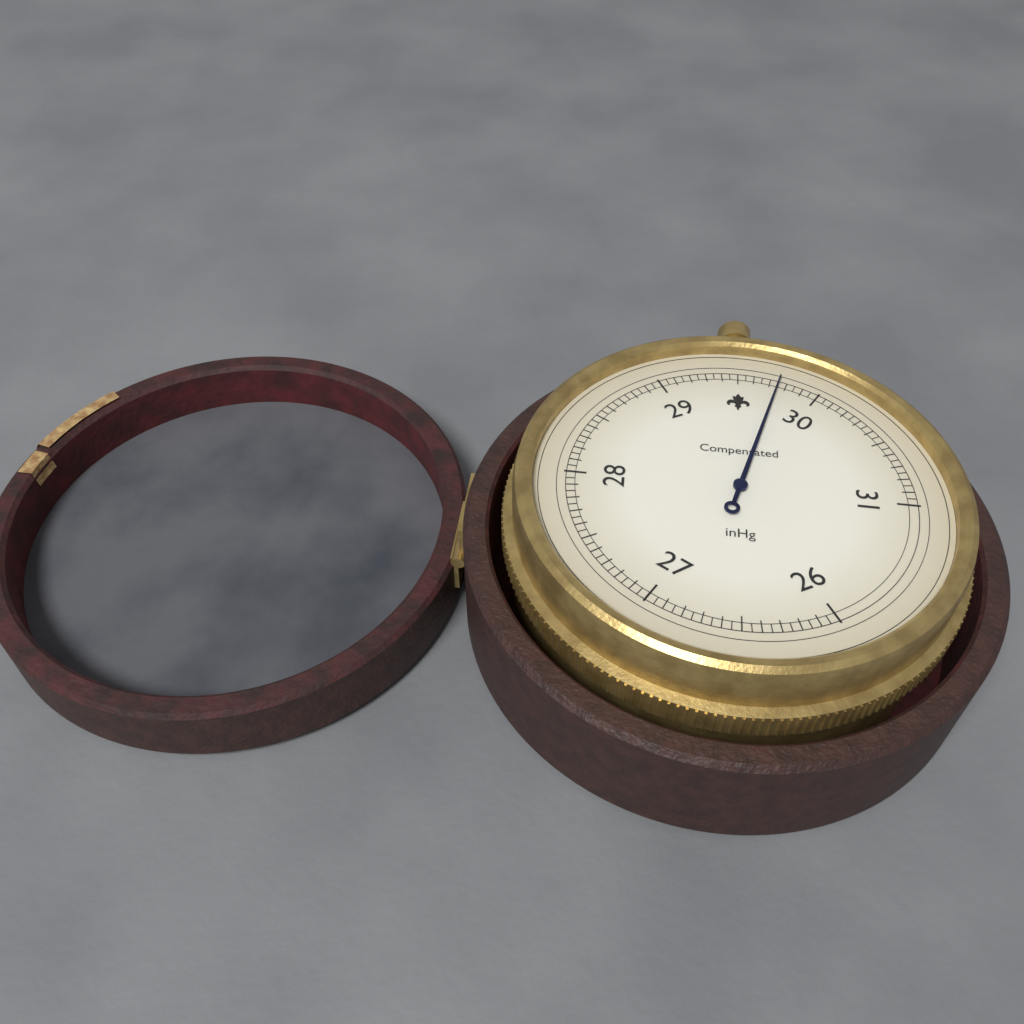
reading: 29.75 inHg
